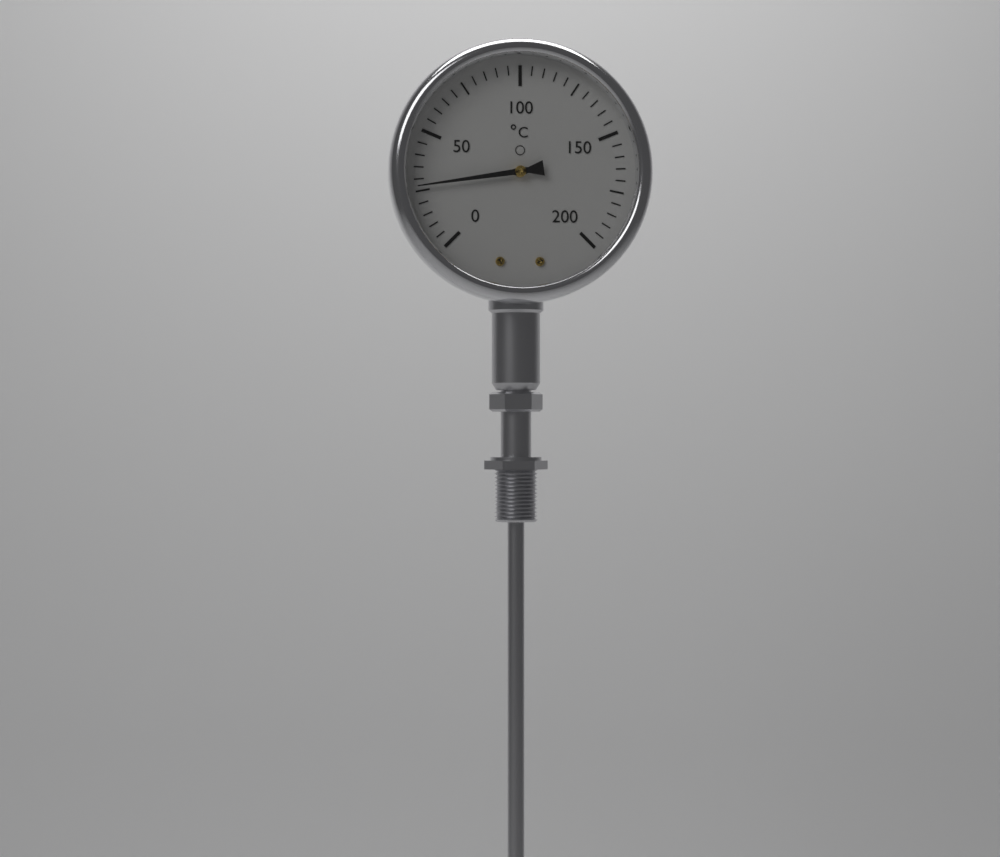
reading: 27 °C
